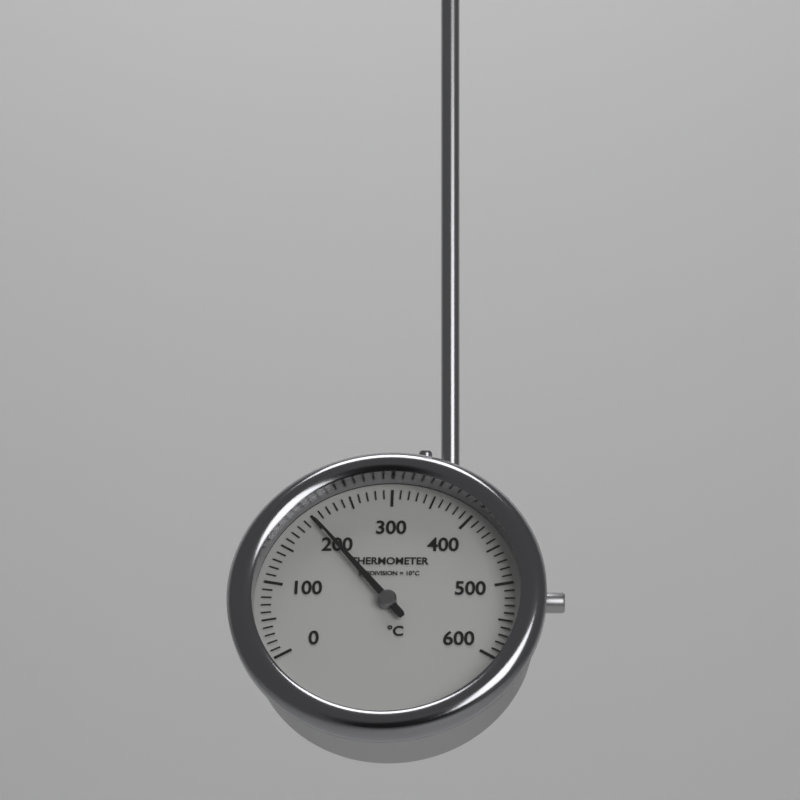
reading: 200 °C
